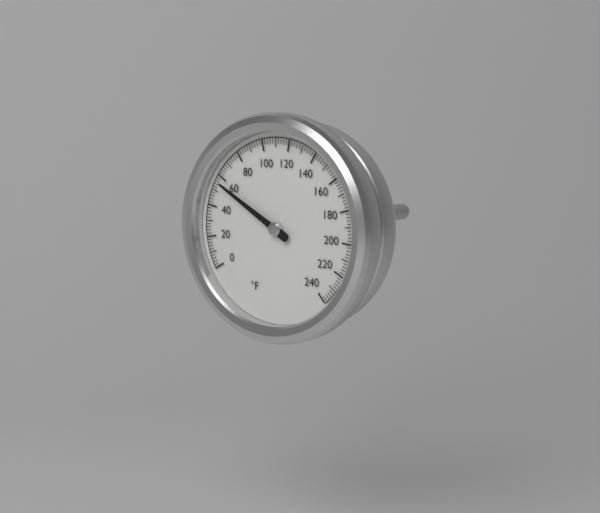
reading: 56 °F
